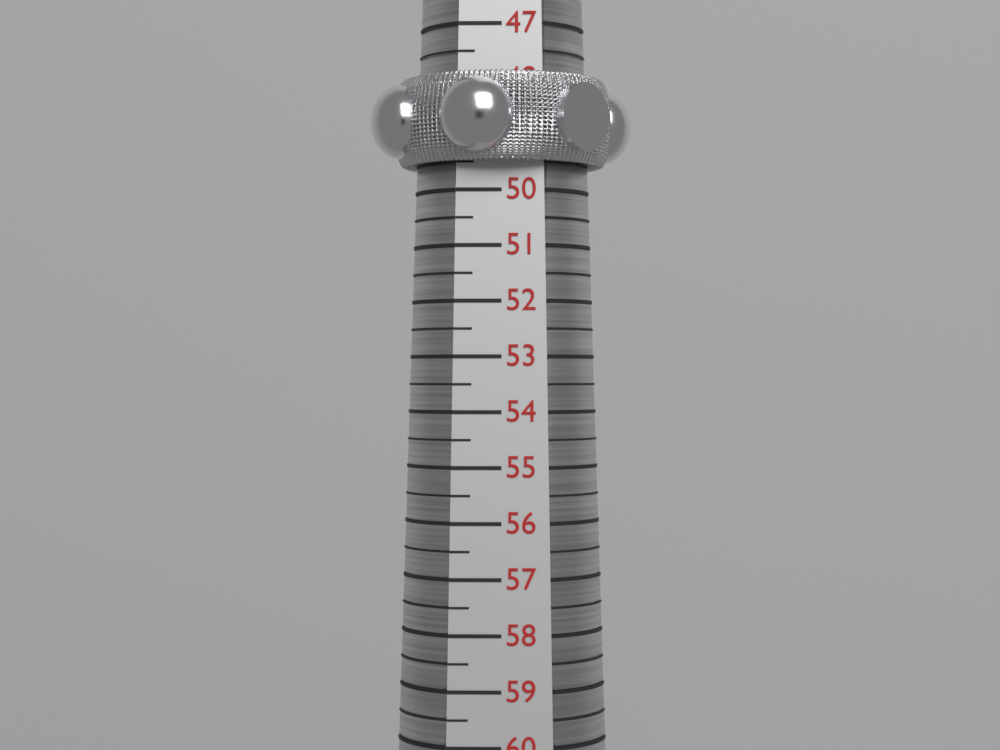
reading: 49.5 (no unit)
